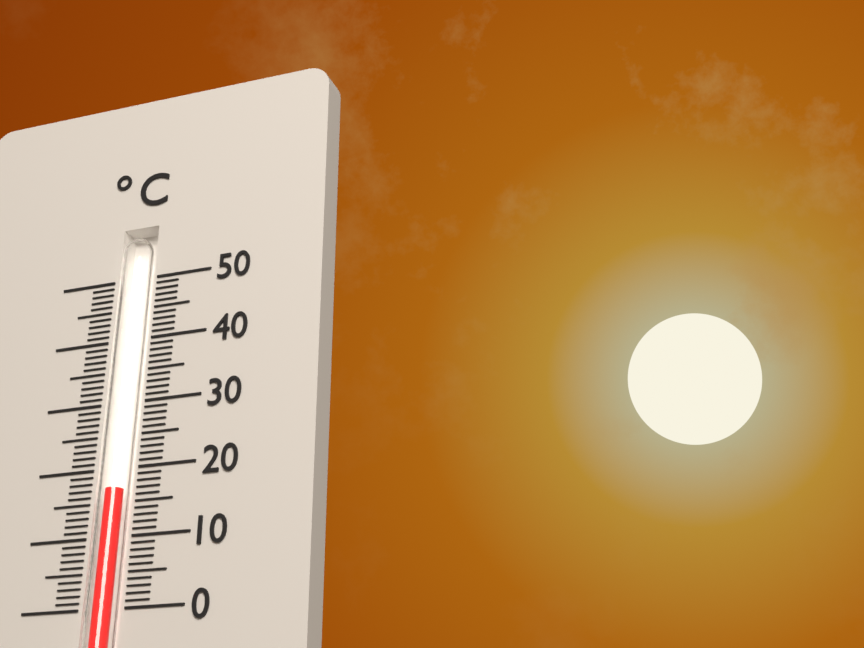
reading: 17 °C
